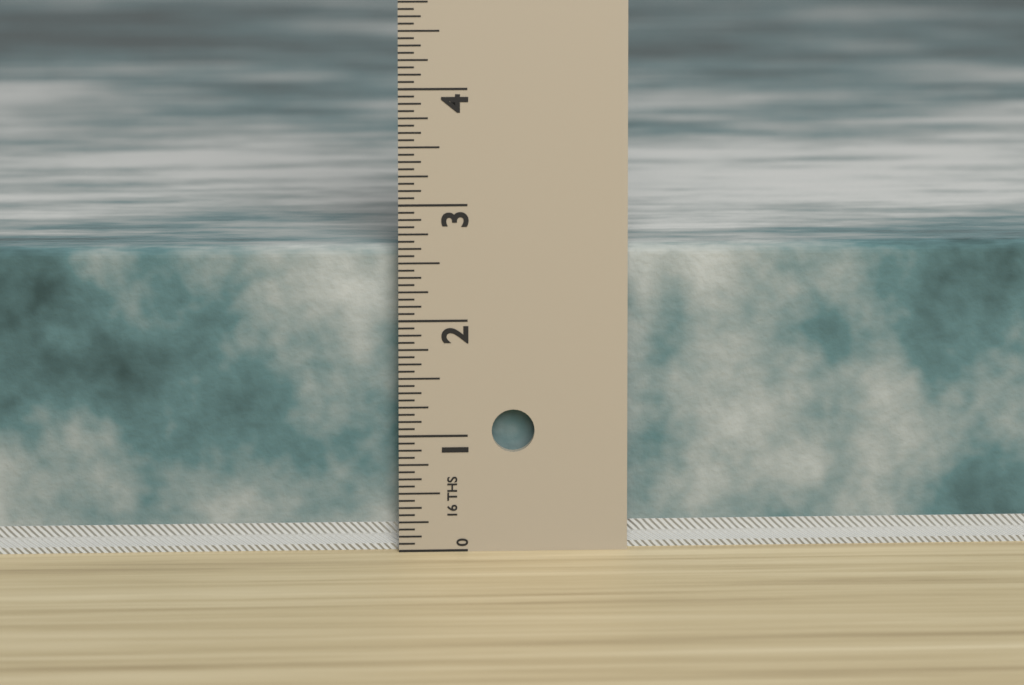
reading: 2.6250 in
